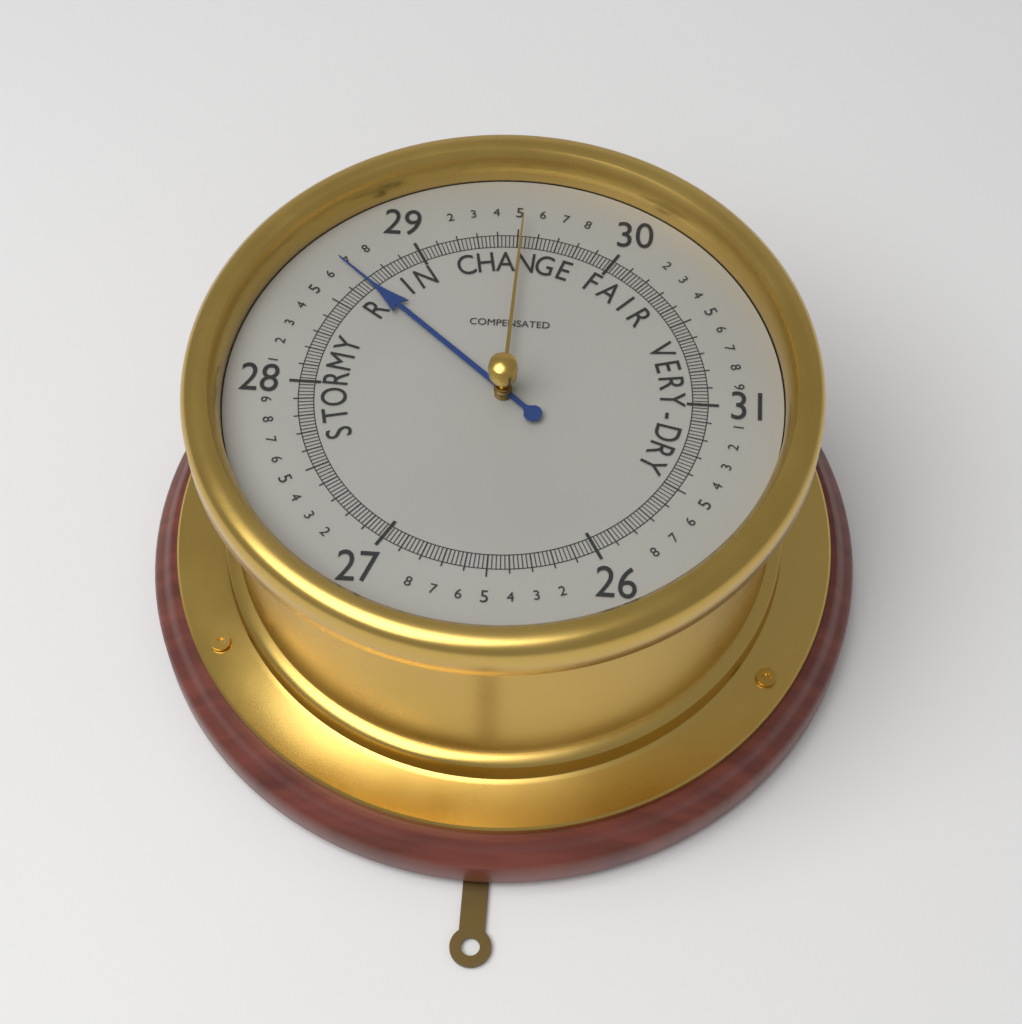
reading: 28.68 (no unit)
